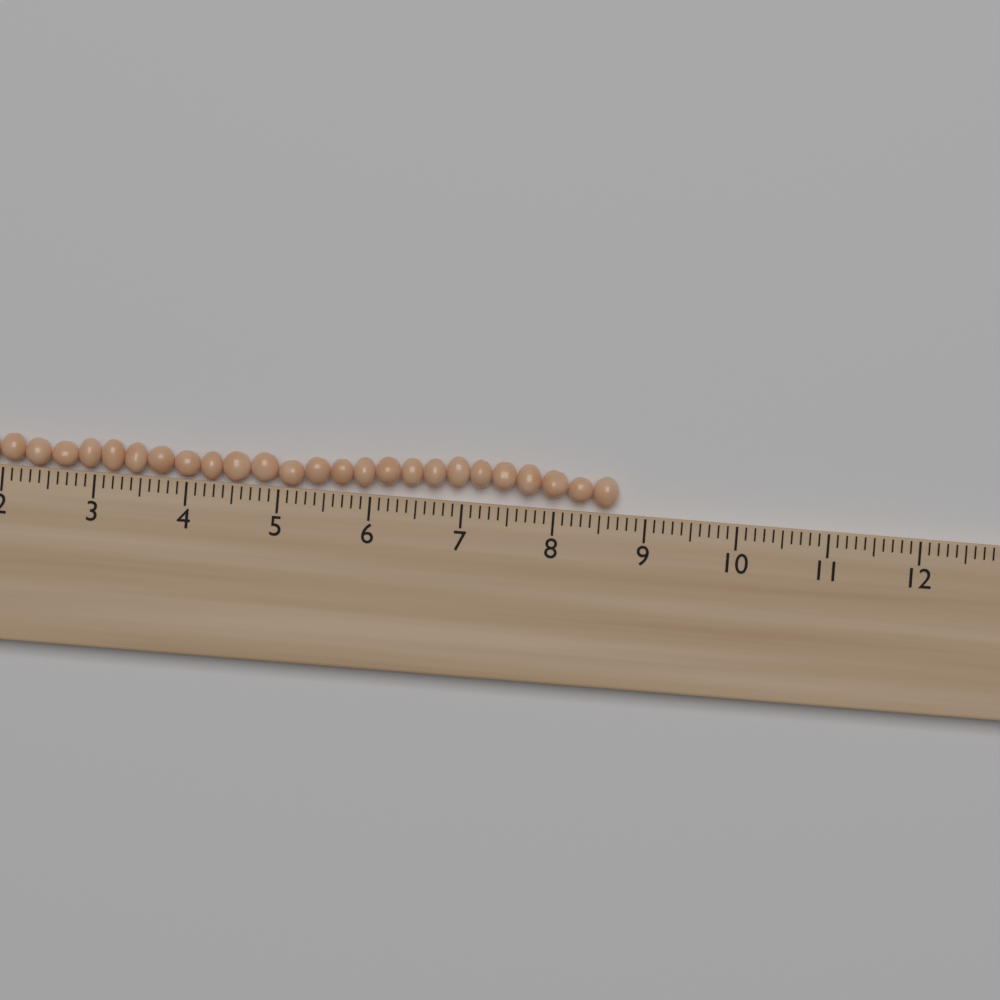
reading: 8.7 cm
